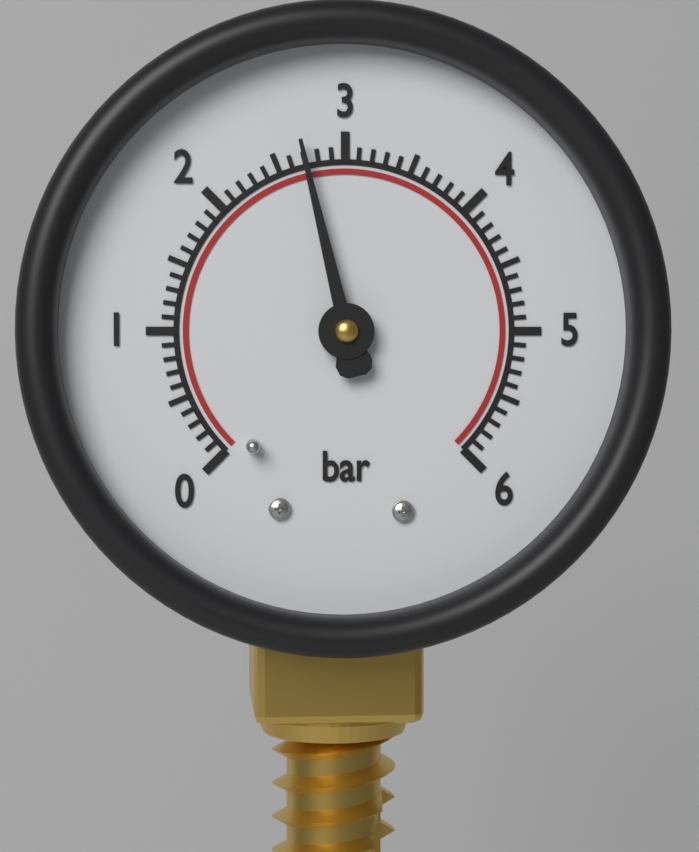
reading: 2.7 bar
